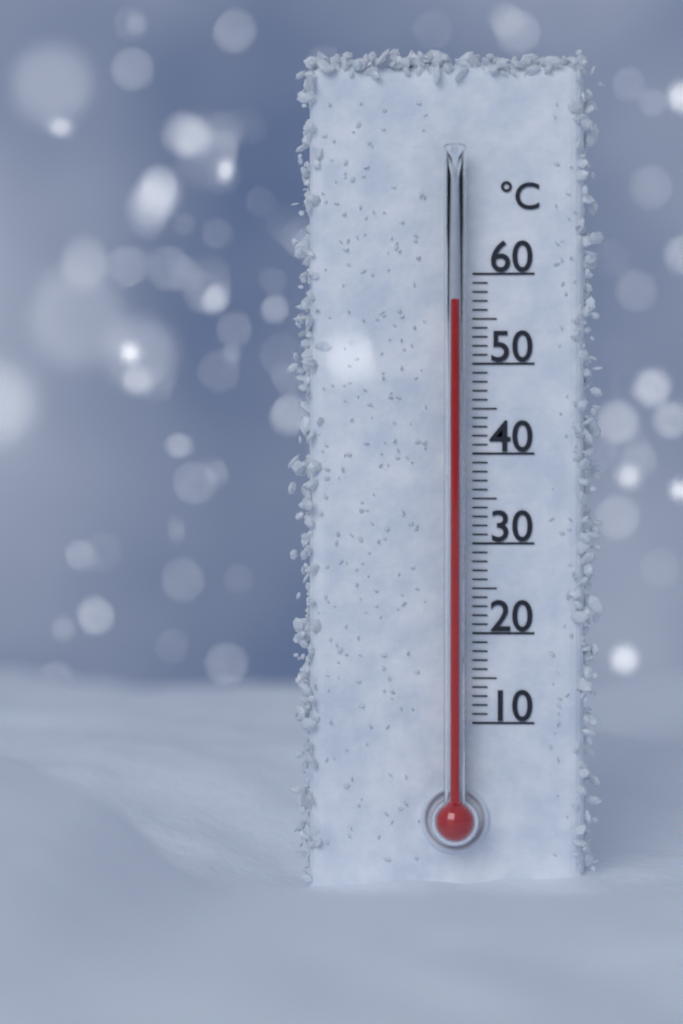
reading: 57 °C
